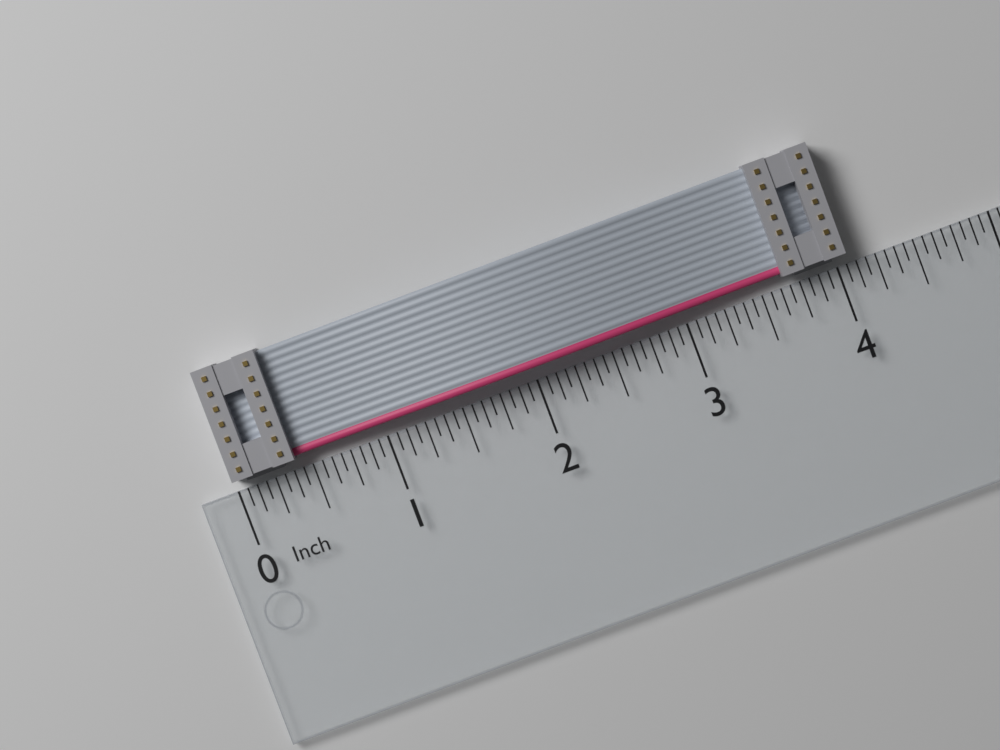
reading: 4.0625 in
